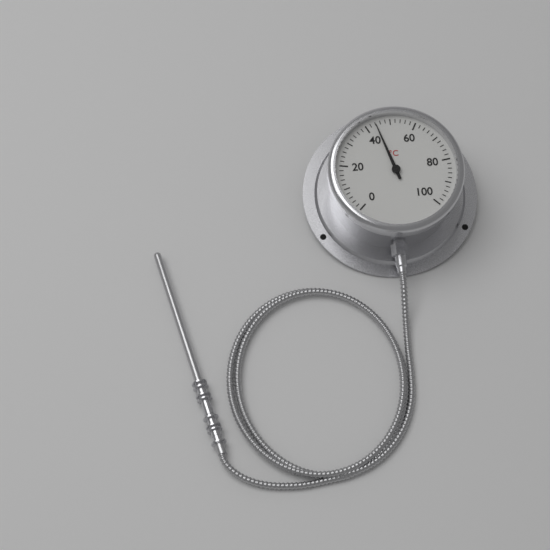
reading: 44 °C
